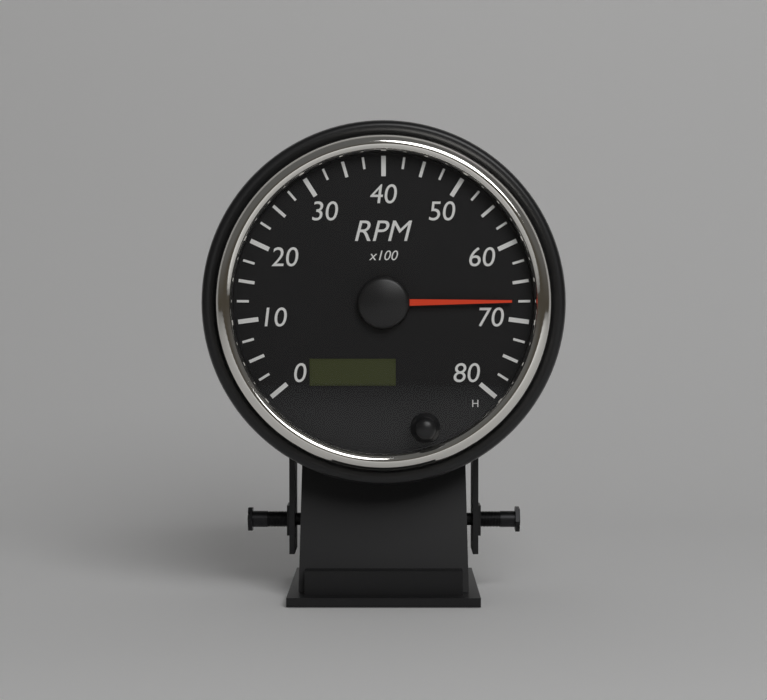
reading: 6750 RPM
